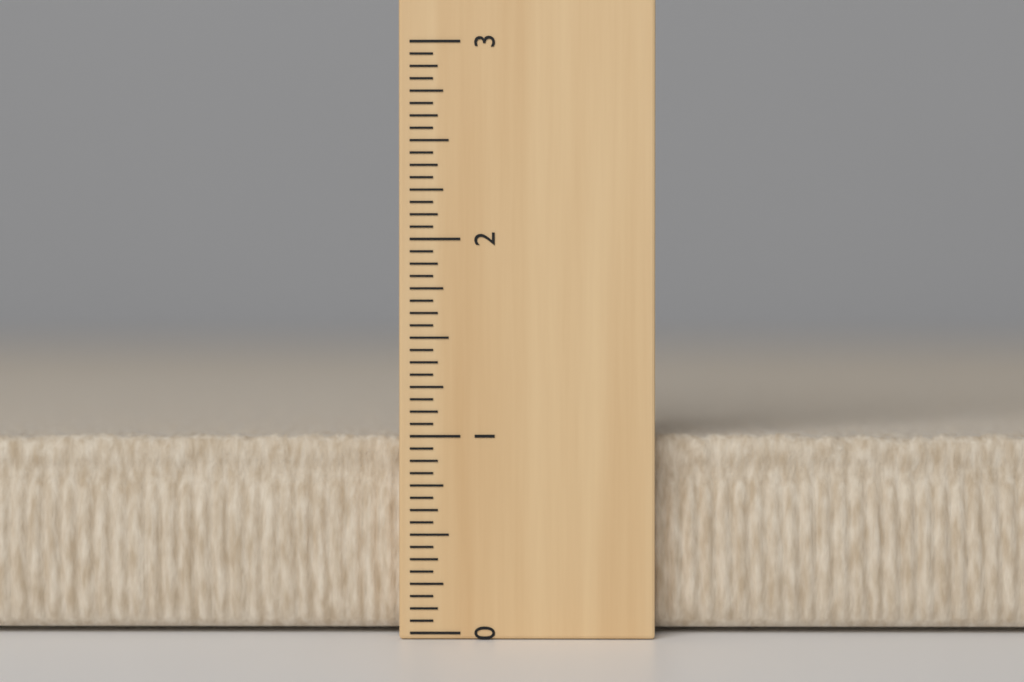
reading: 1.0000 (no unit)
